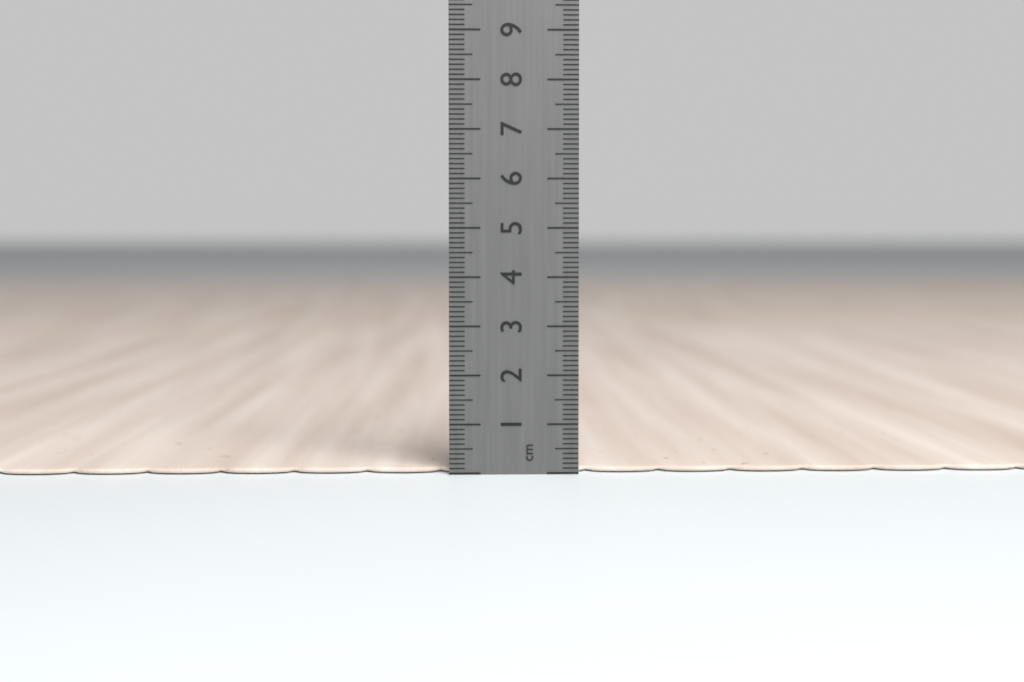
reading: 0.1 cm
